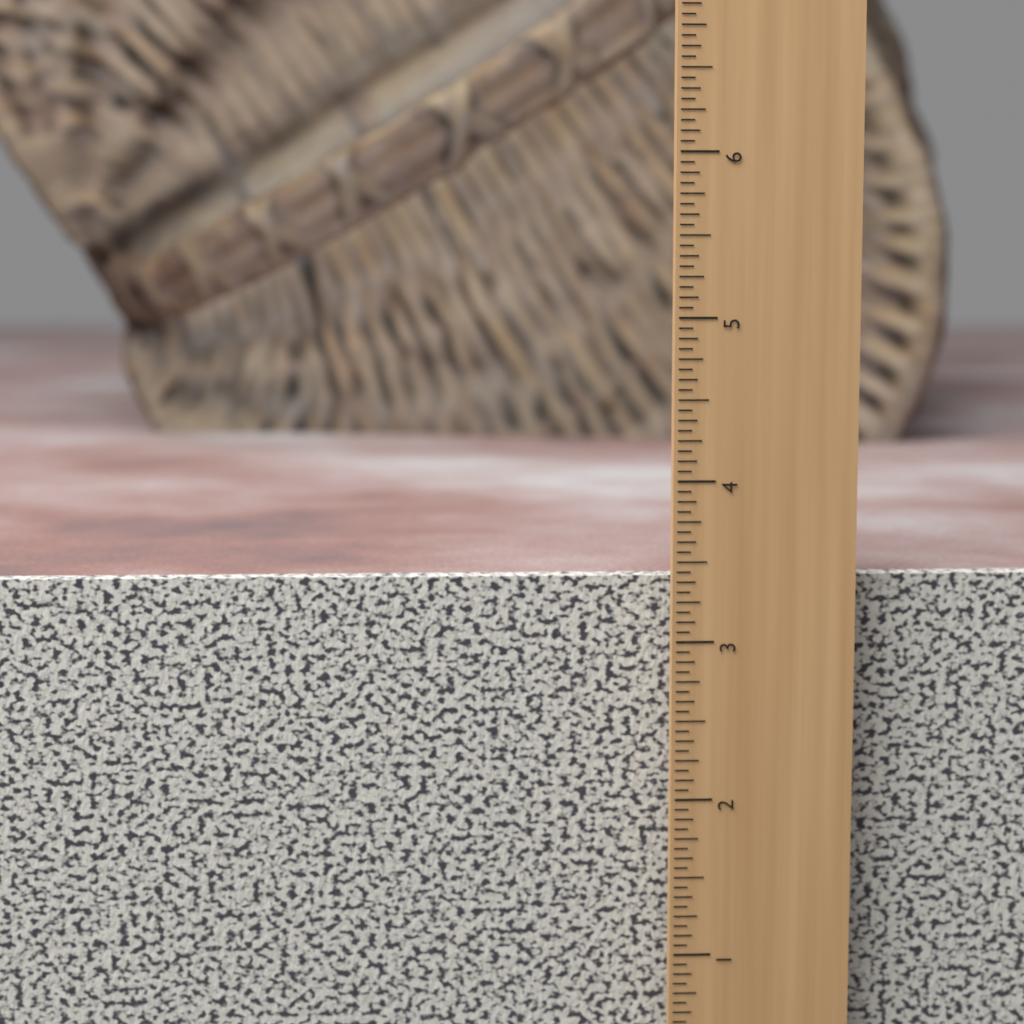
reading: 3.3750 in
